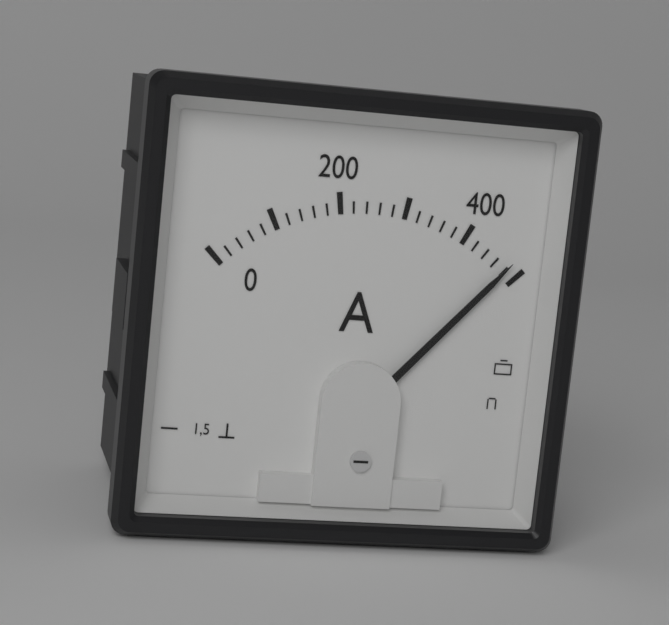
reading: 480 A
